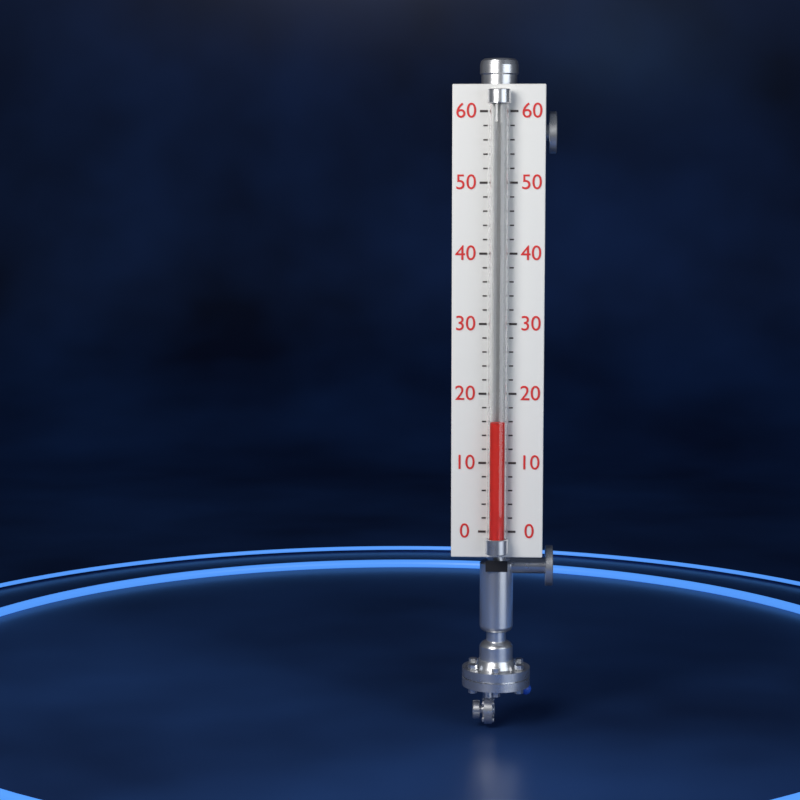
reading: 16 (no unit)
